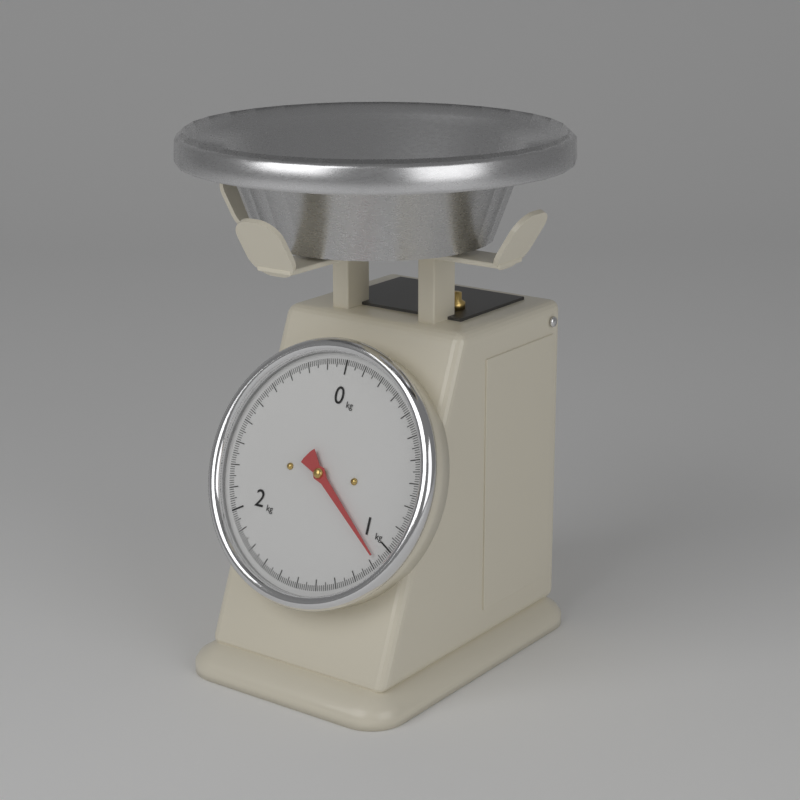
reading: 1.07 kg
